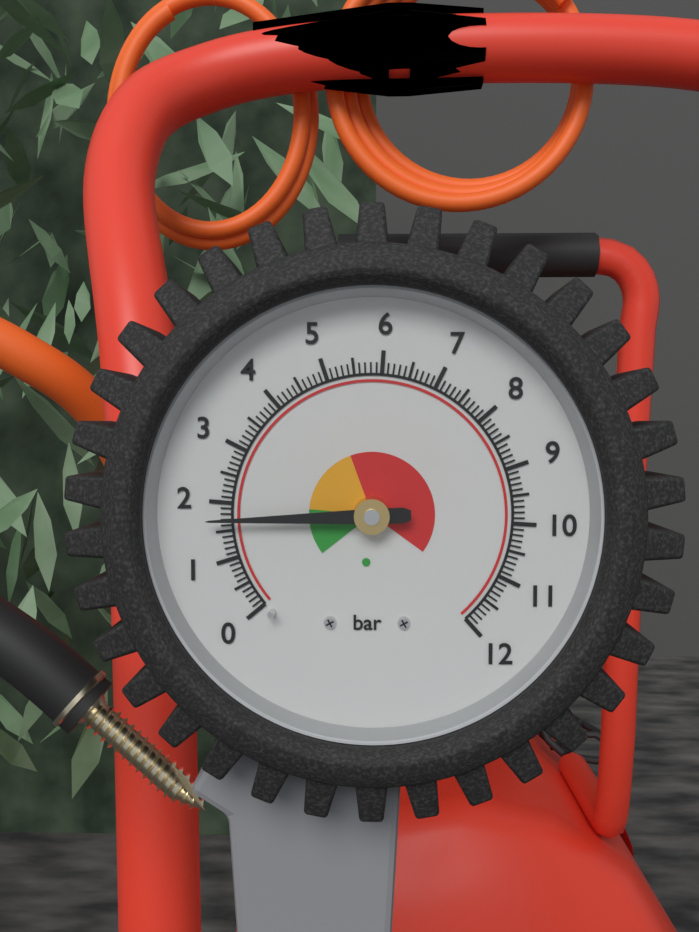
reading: 1.7 bar
